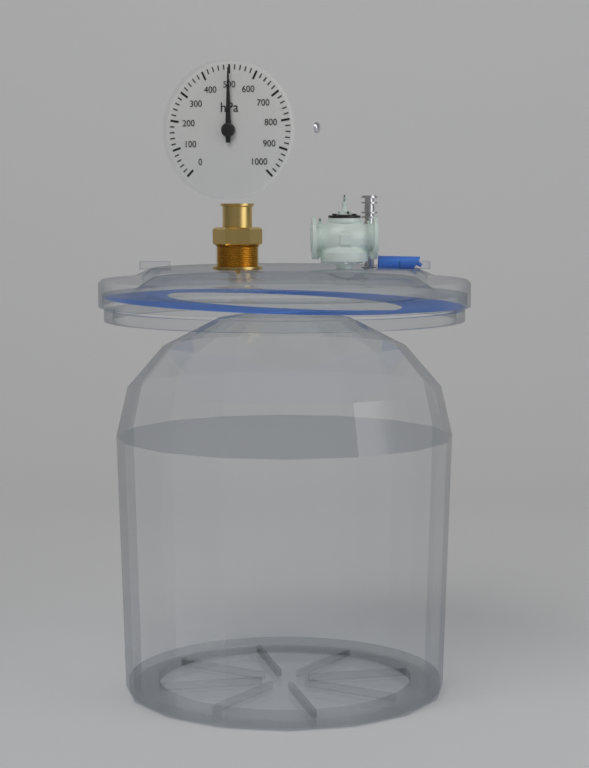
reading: 500 hPa
